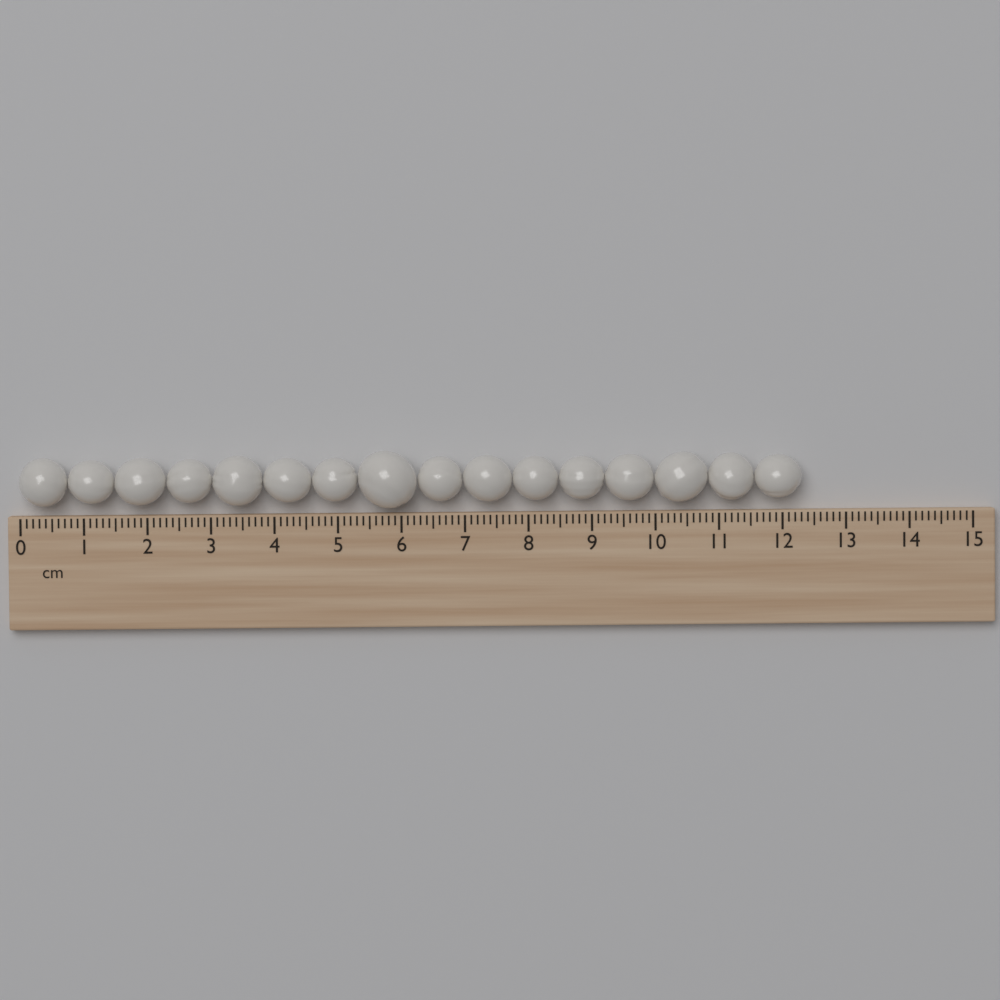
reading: 12.3 cm
